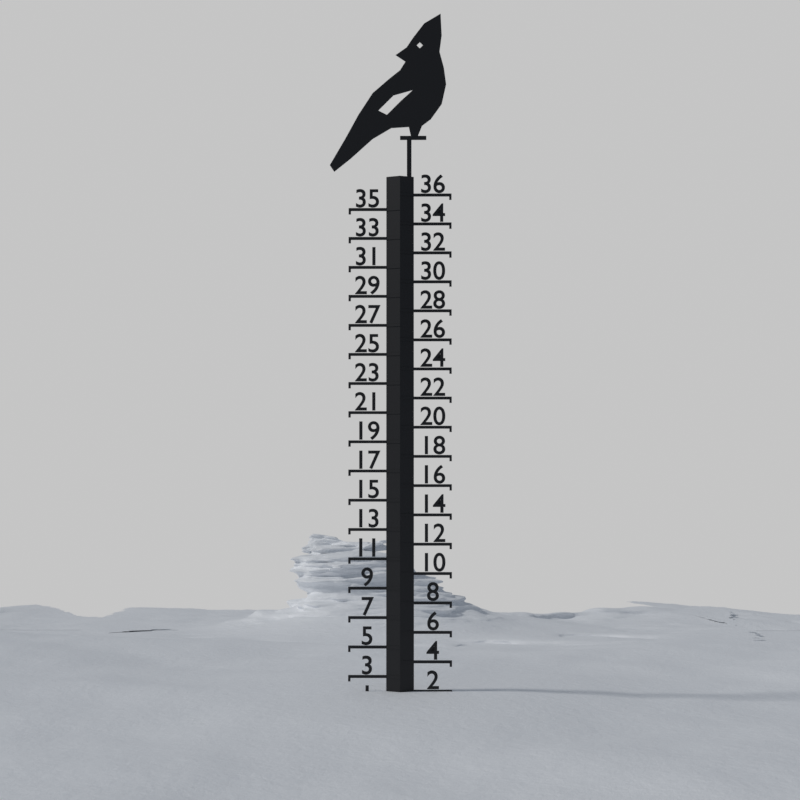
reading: 2 (no unit)
